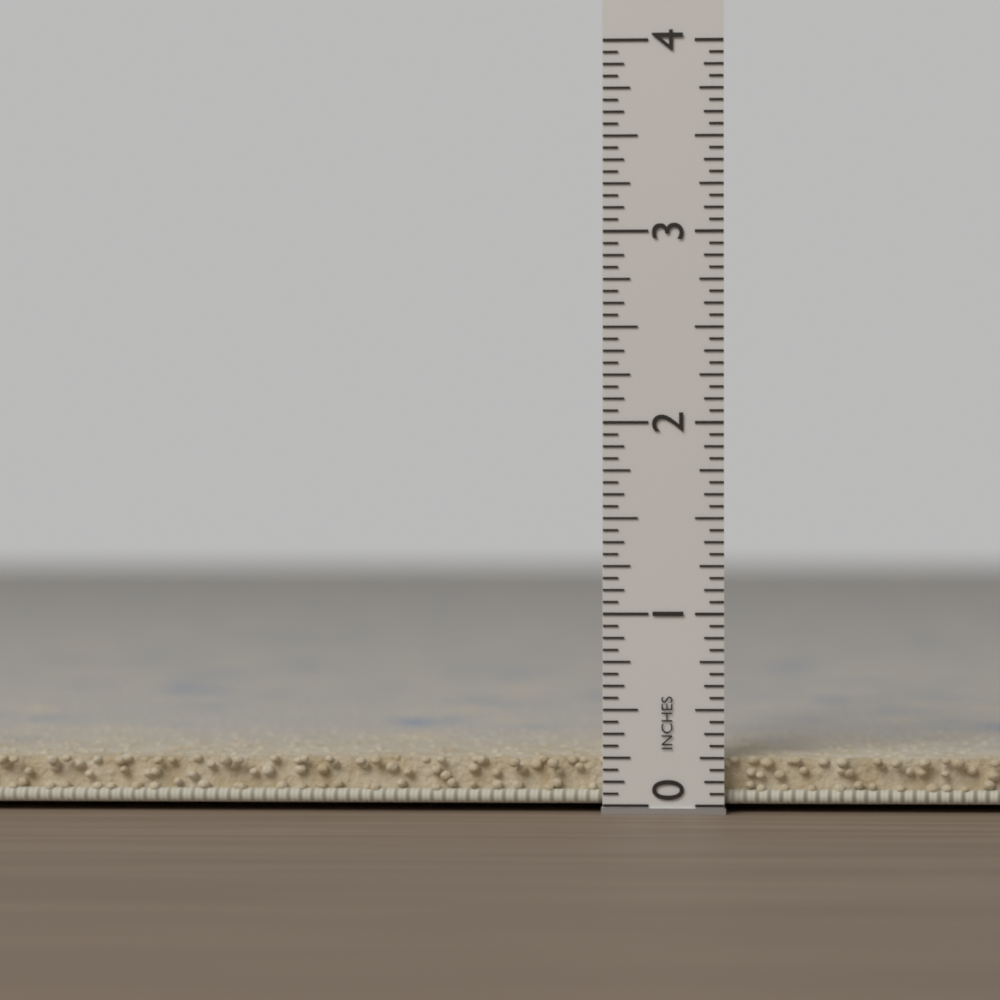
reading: 0.2500 in
